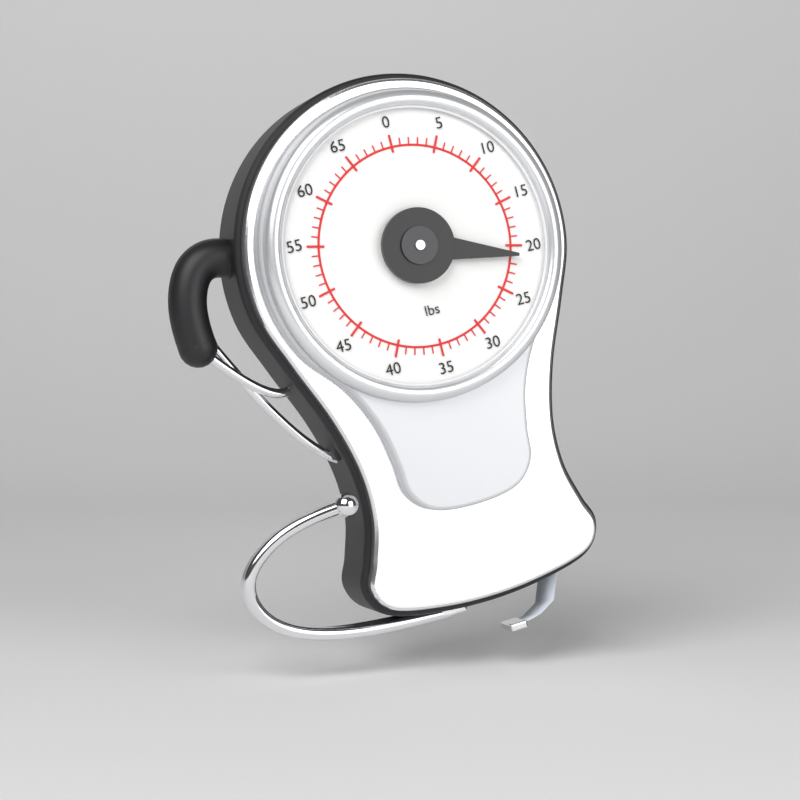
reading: 21 lbs
